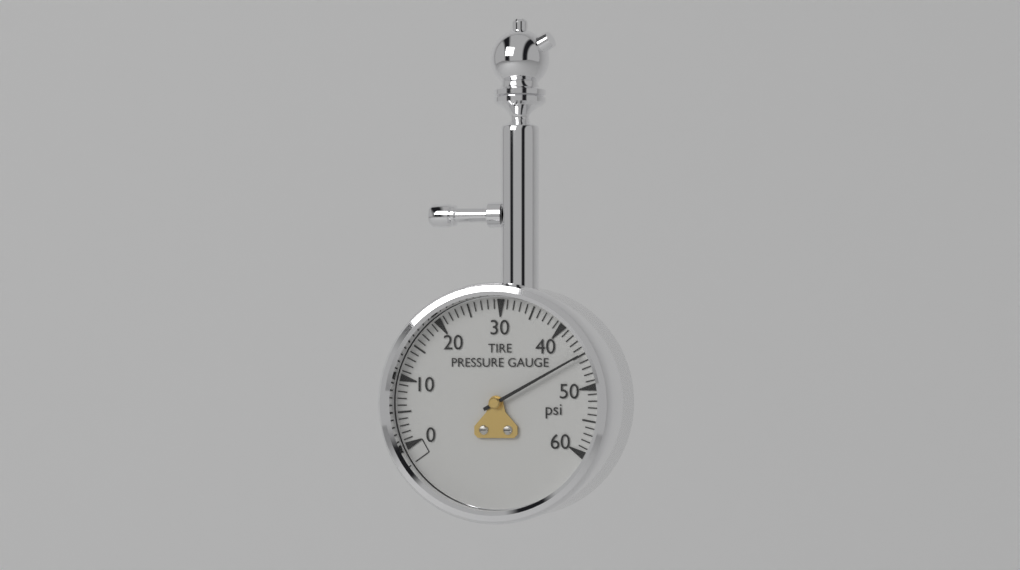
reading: 45 psi
